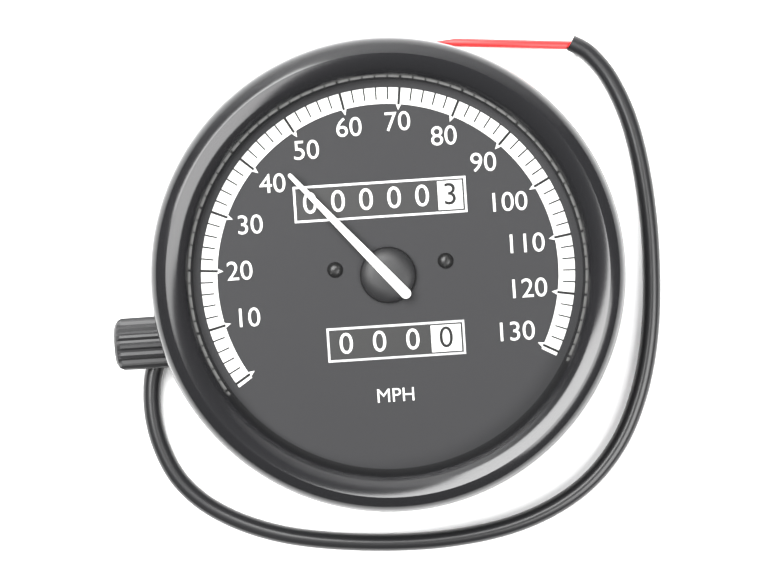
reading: 44 MPH
